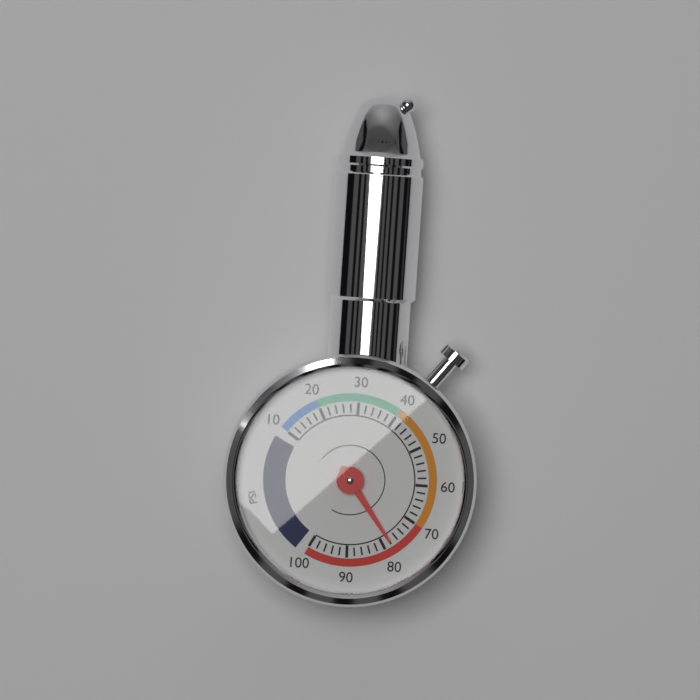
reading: 78 psi
